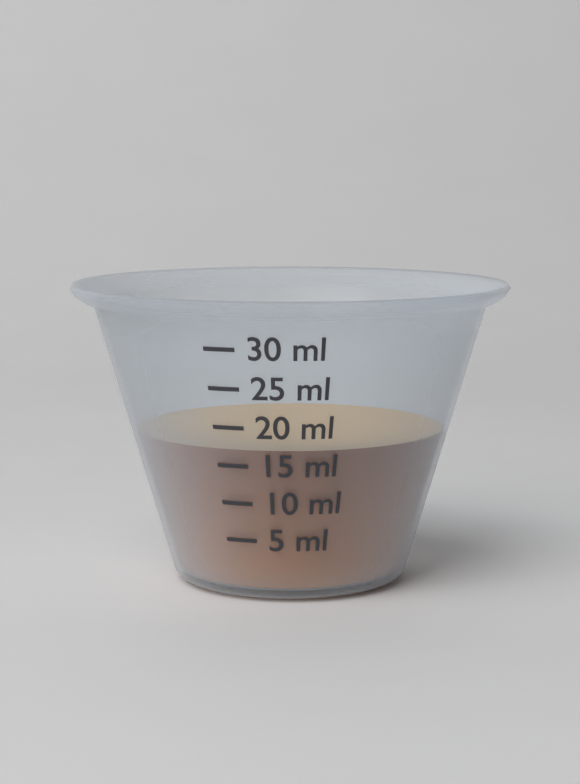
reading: 17 ml
